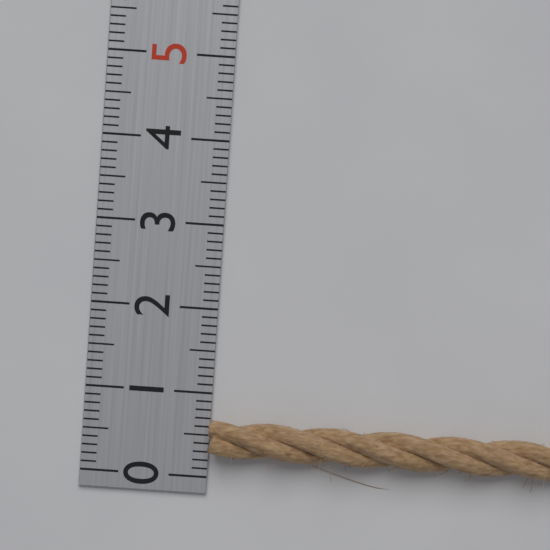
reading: 0.7 (no unit)
